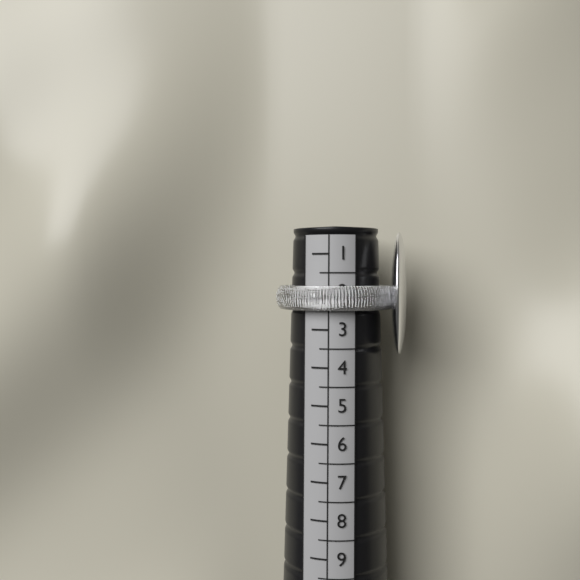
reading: 2.5 (no unit)
